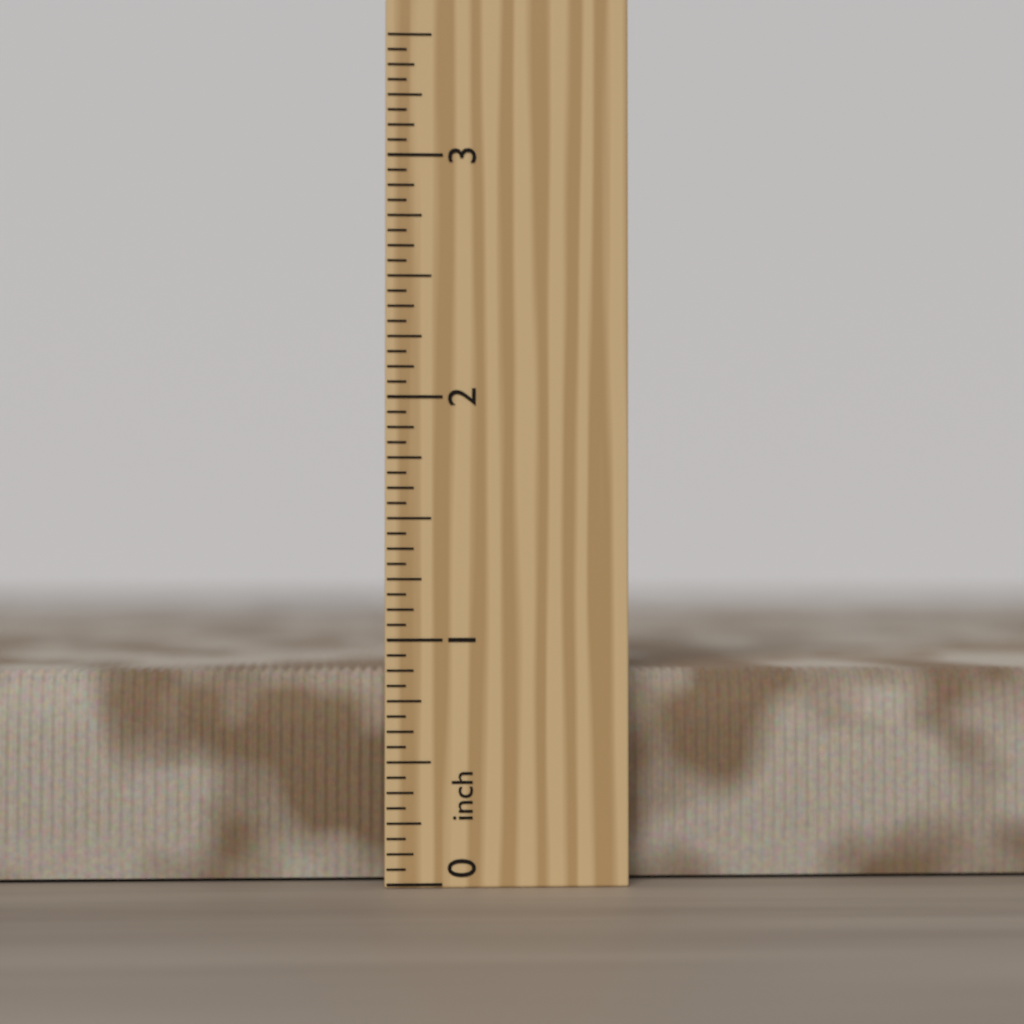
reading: 0.8750 inch
